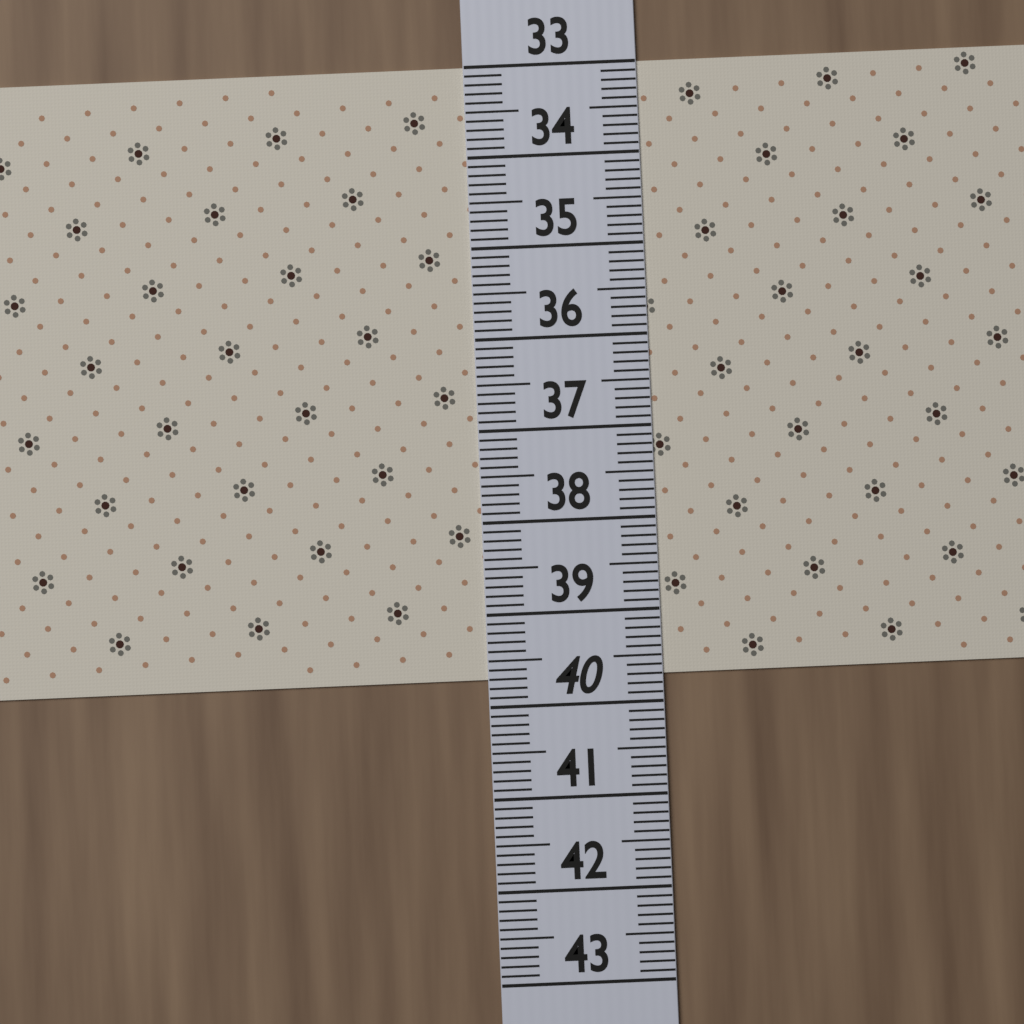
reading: 39.7 (no unit)
